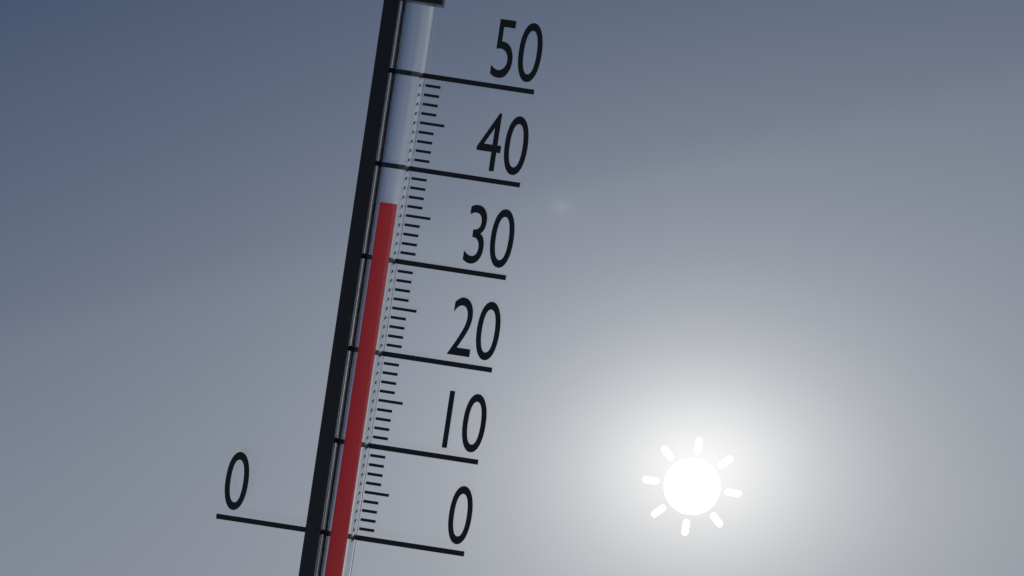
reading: 36 (no unit)
